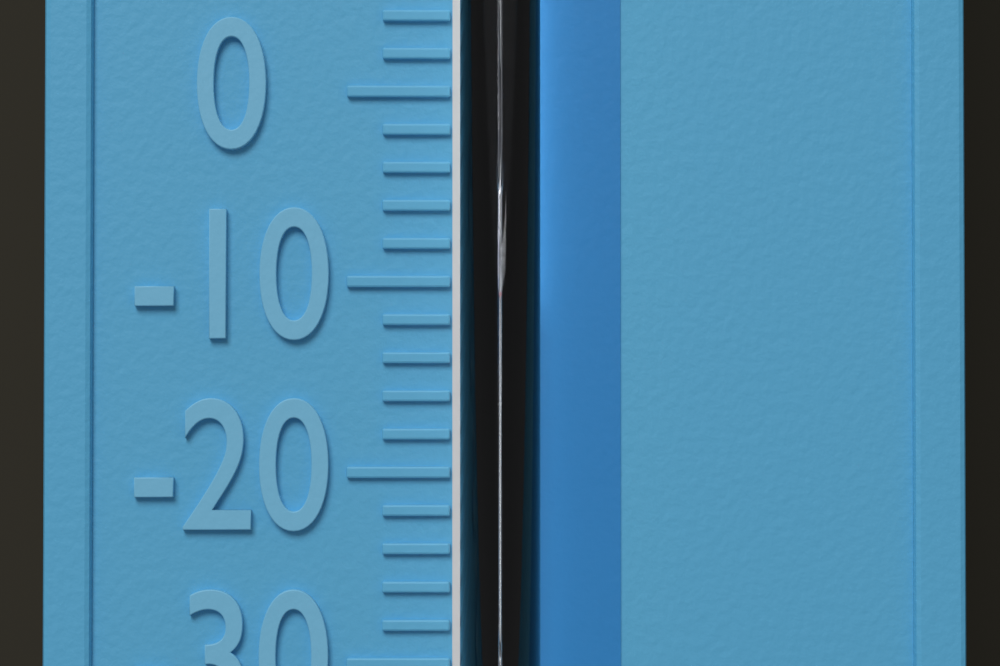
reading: -10 °F
